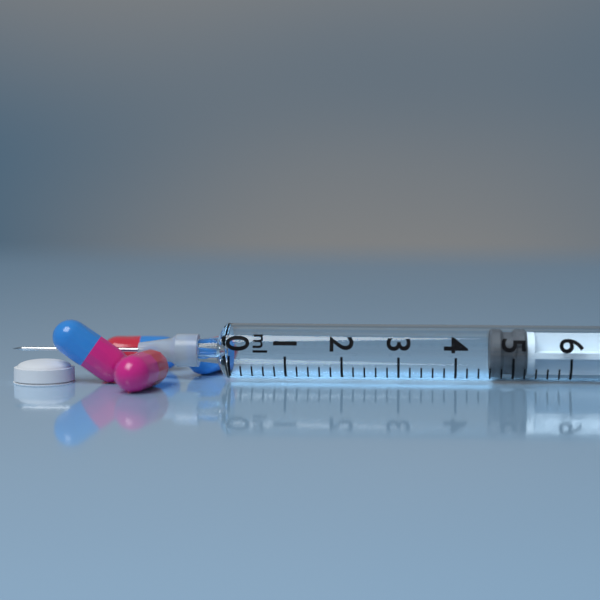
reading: 4.6 ml
